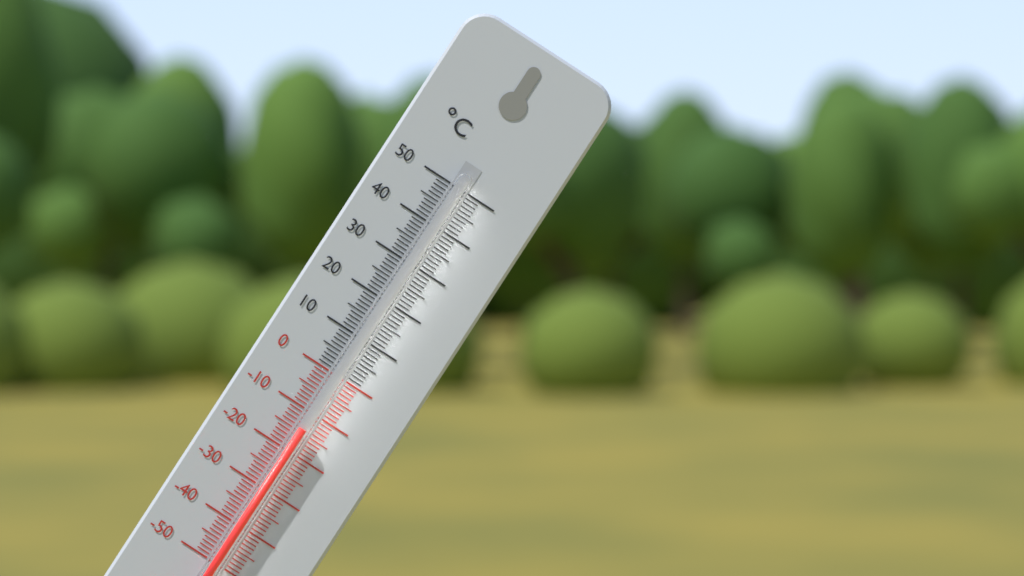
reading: -14 °C
